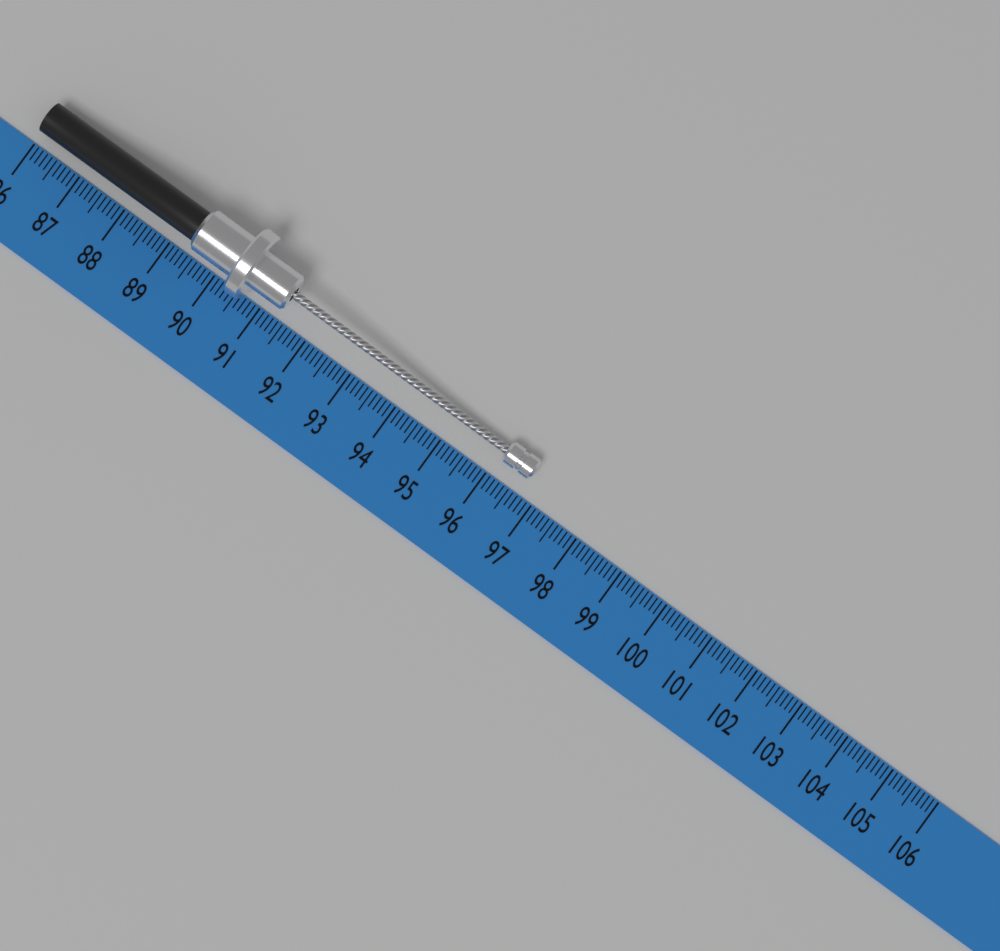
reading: 96.7 (no unit)
